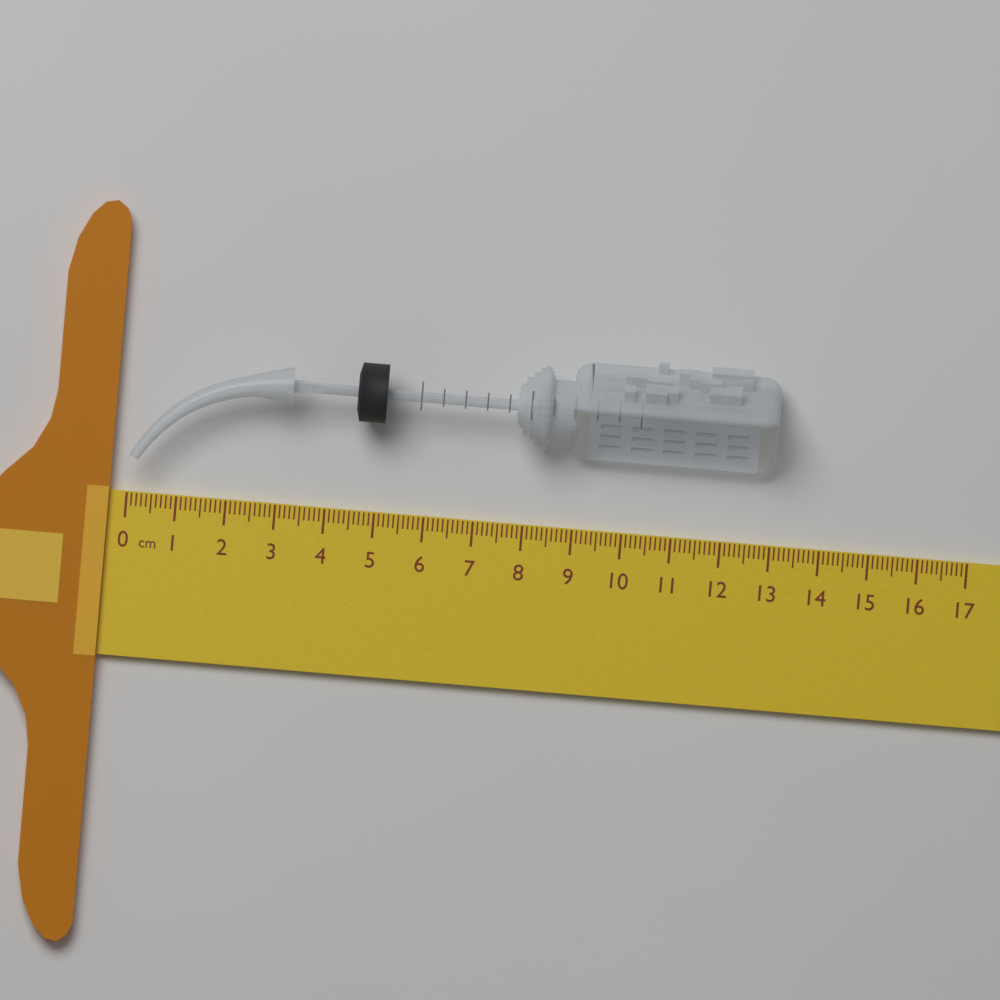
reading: 13.0 cm
